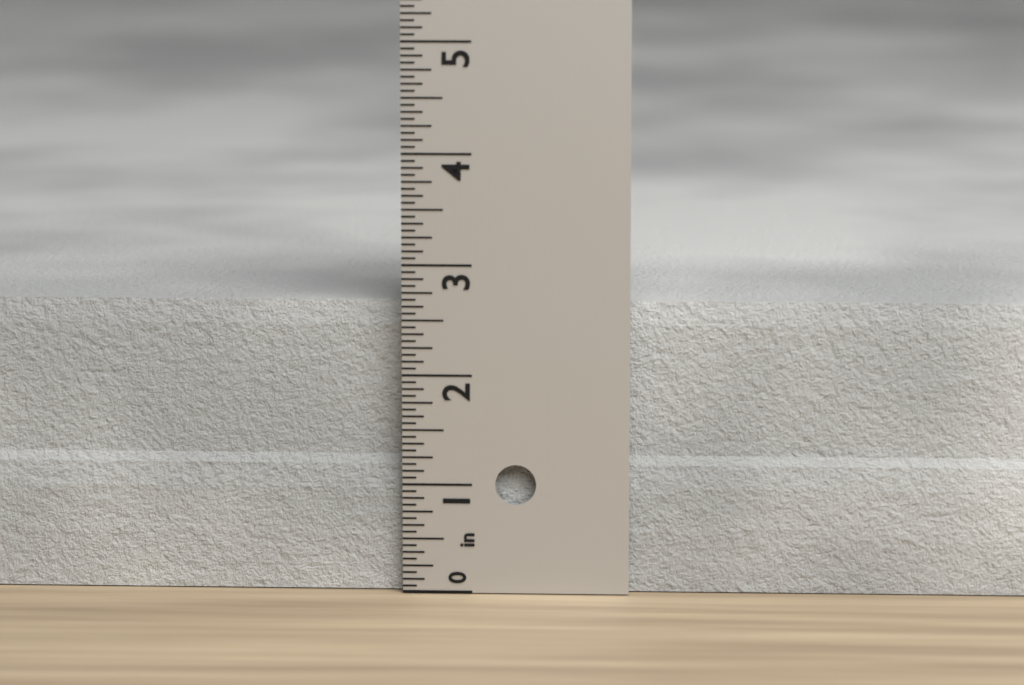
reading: 2.6250 in
